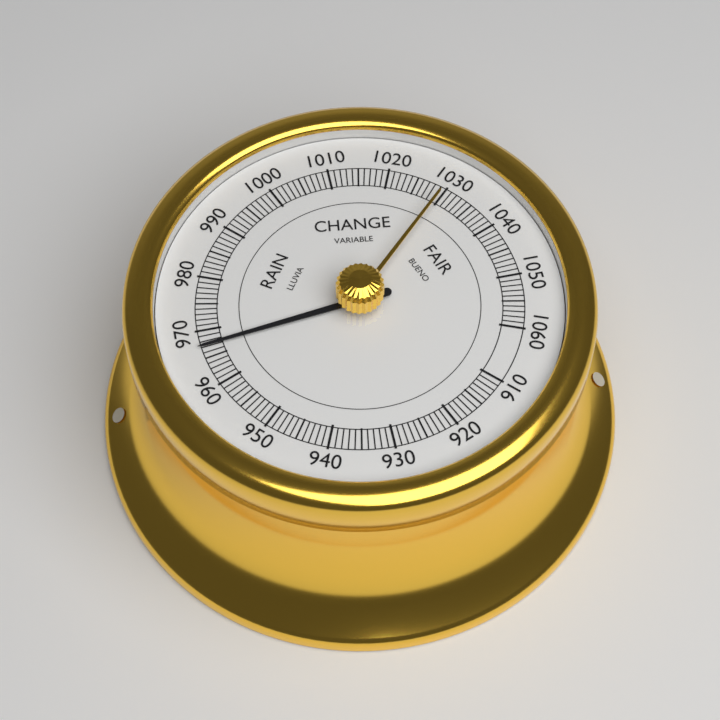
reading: 967 (no unit)
